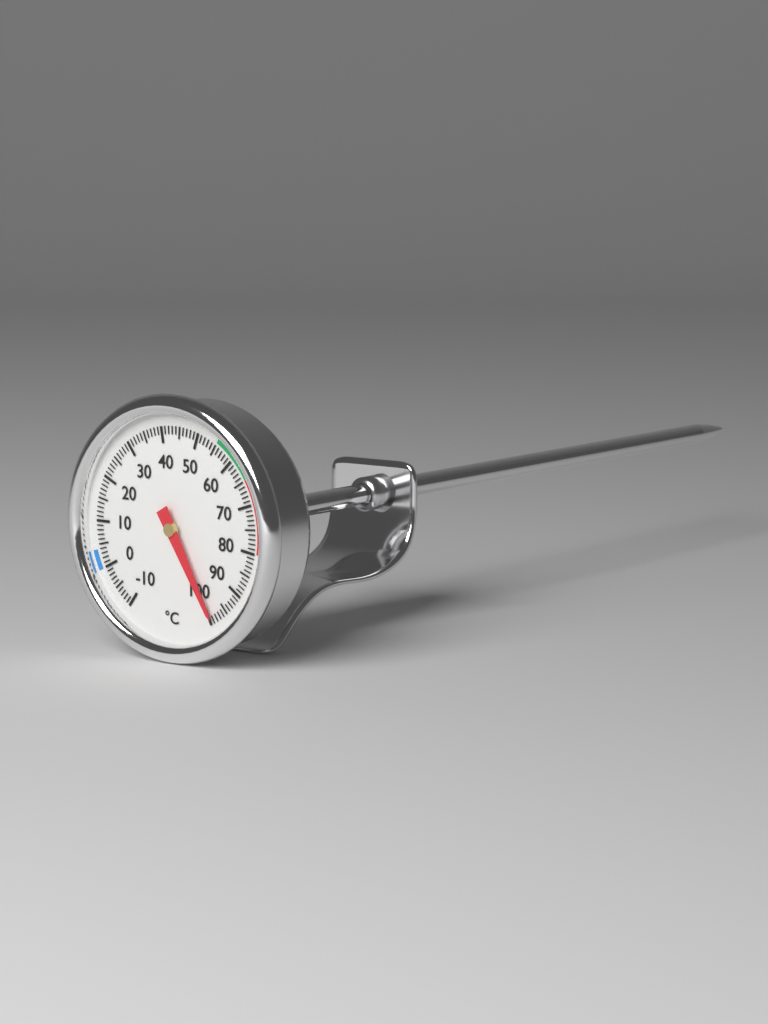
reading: 99 °C
